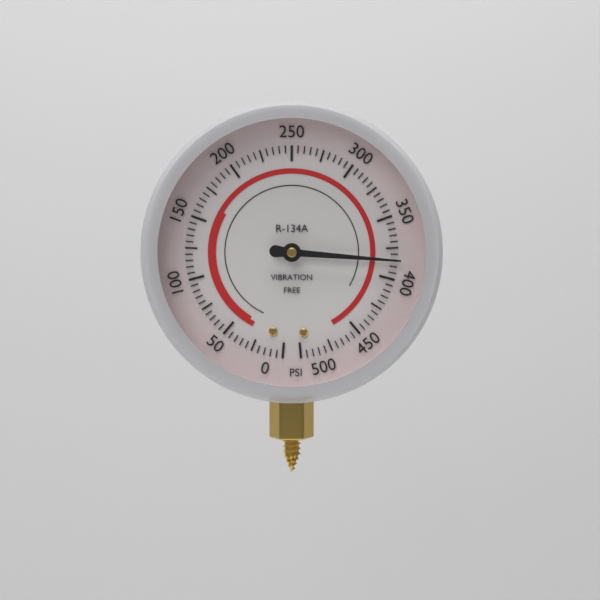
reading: 385 psi
